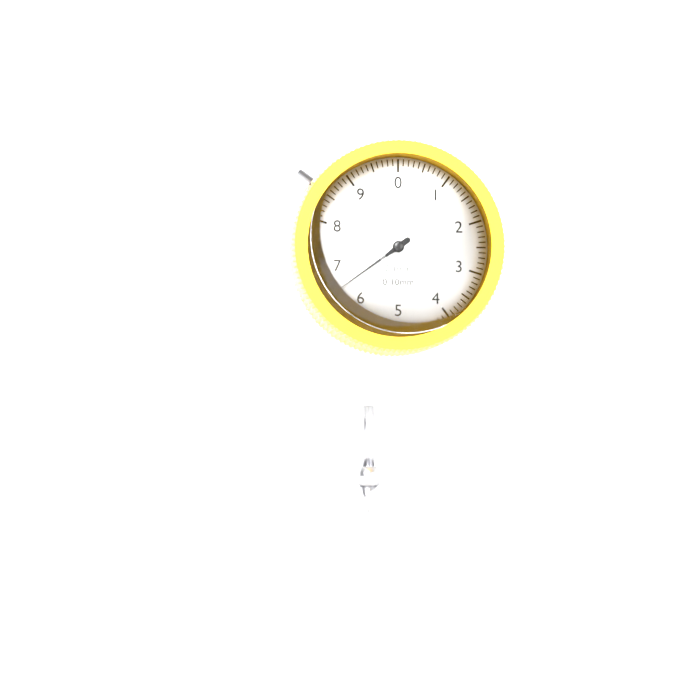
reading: 6.5 mm
